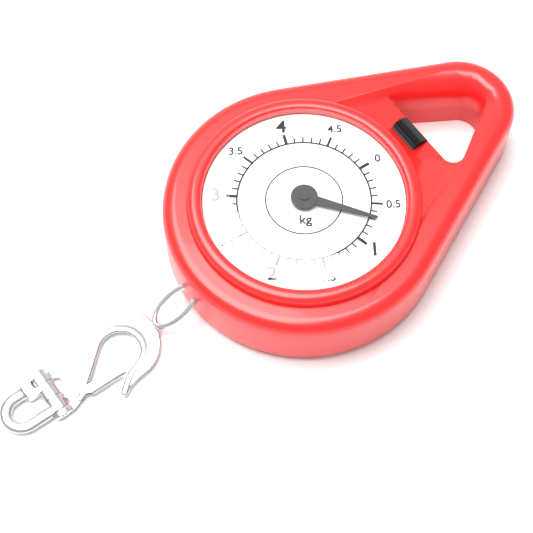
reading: 0.7 kg
